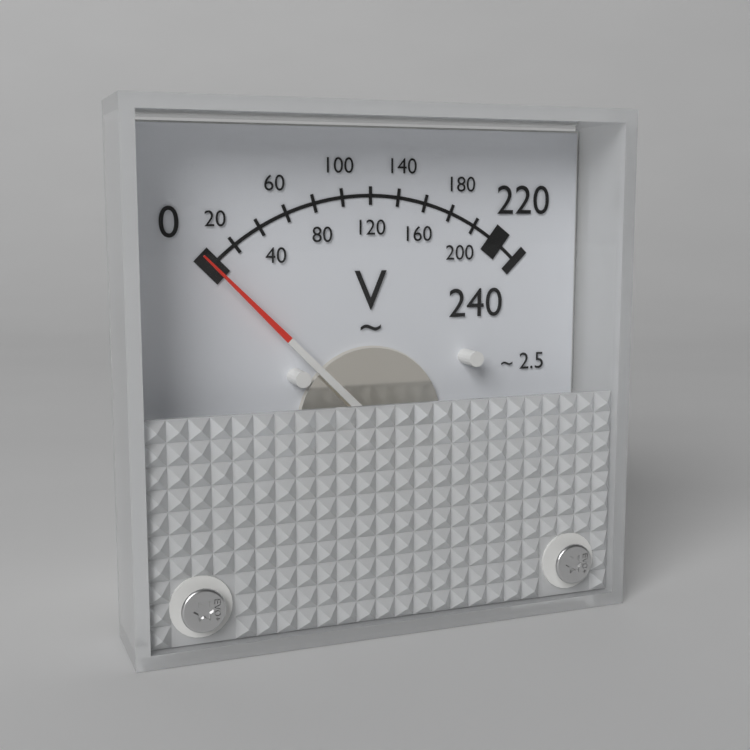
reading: 0 V
